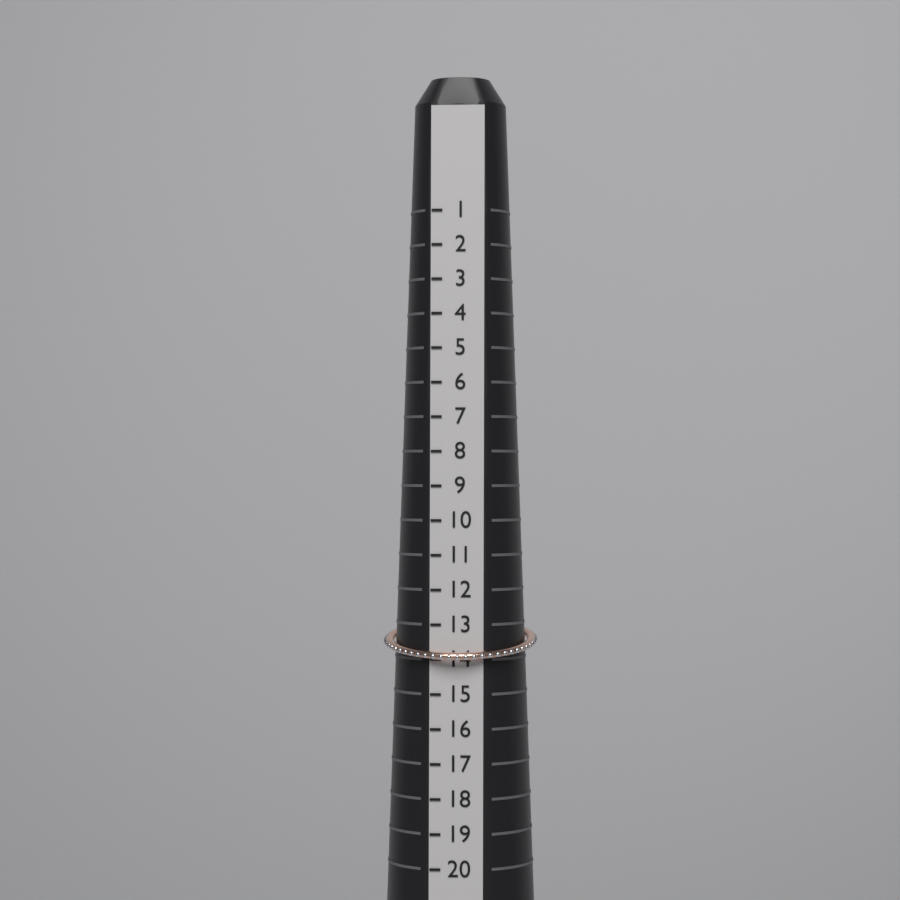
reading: 14 (no unit)
